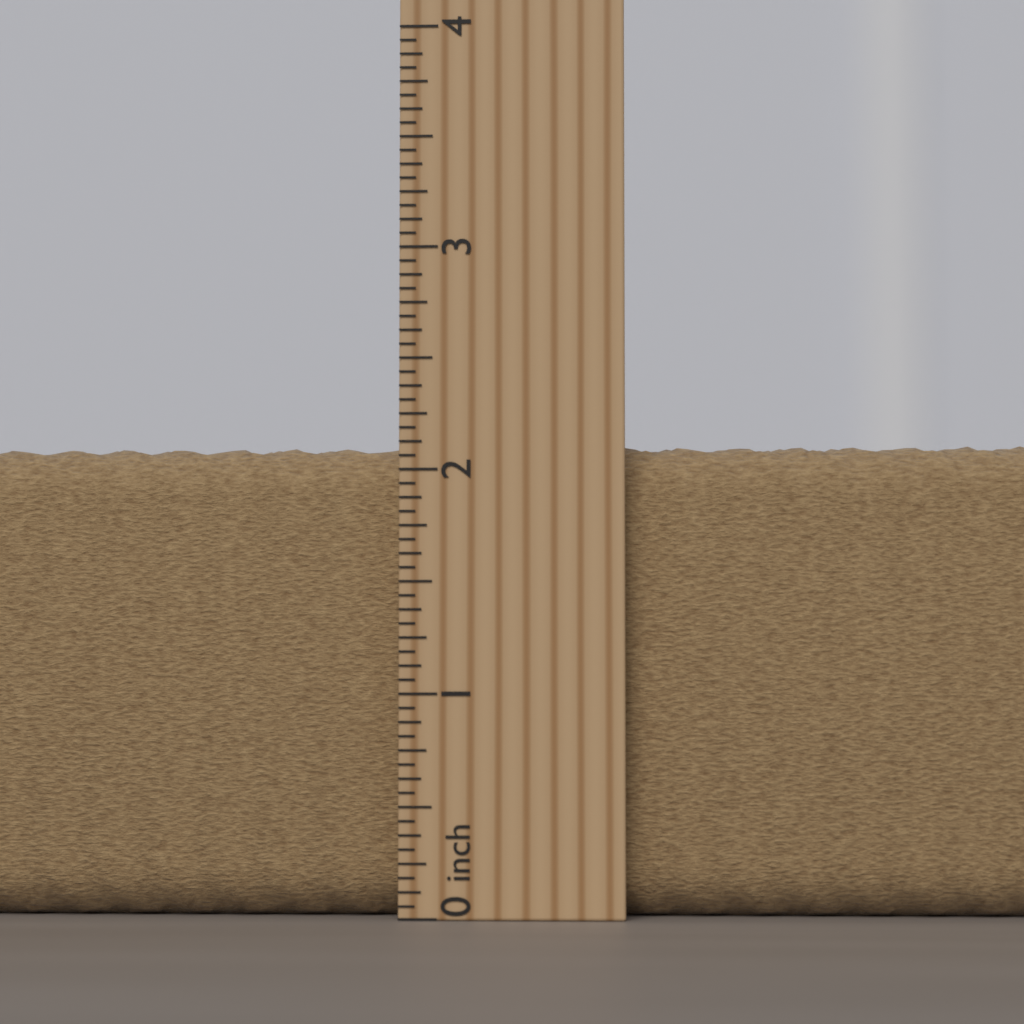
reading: 2.1250 inch
